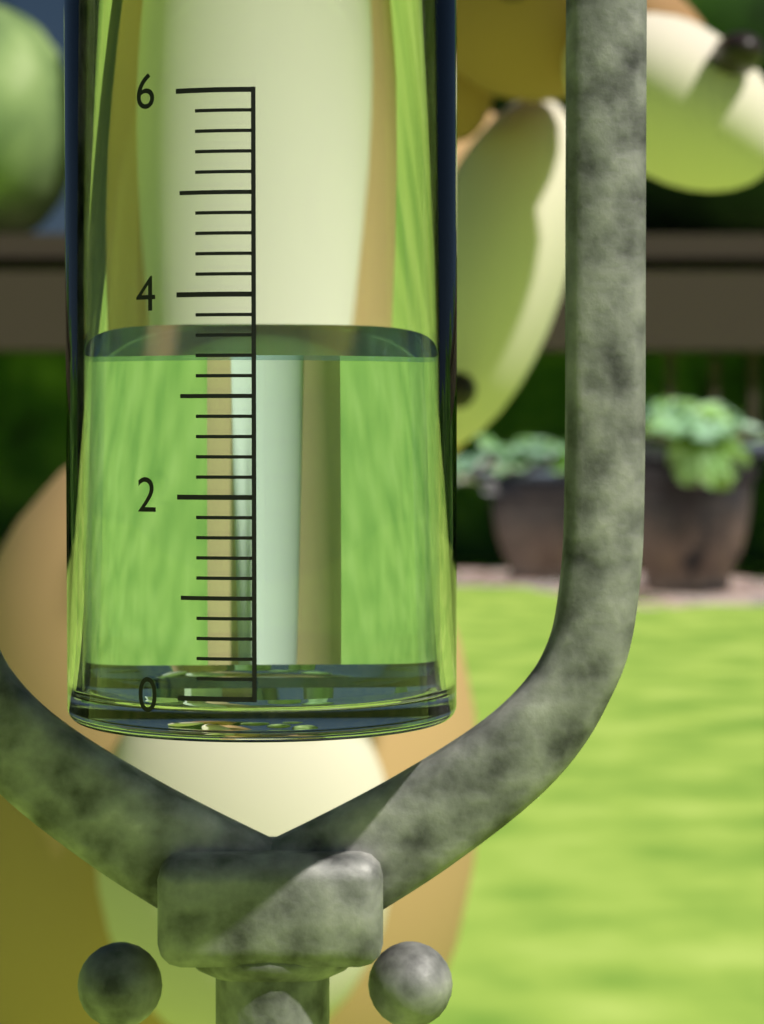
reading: 3.4 (no unit)
